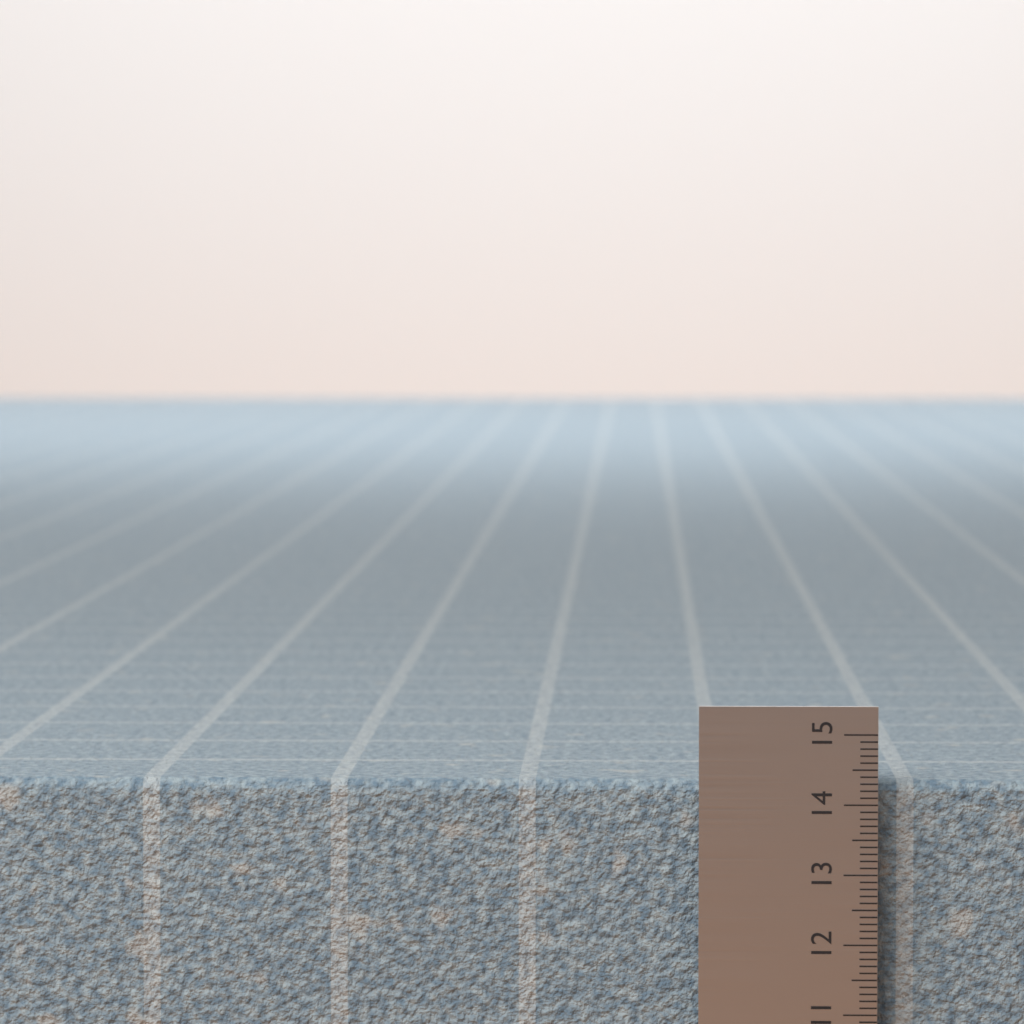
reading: 14.3 (no unit)
